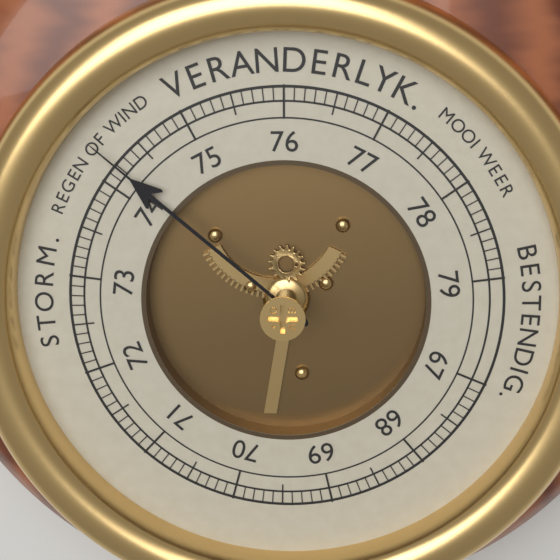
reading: 74.2 (no unit)
